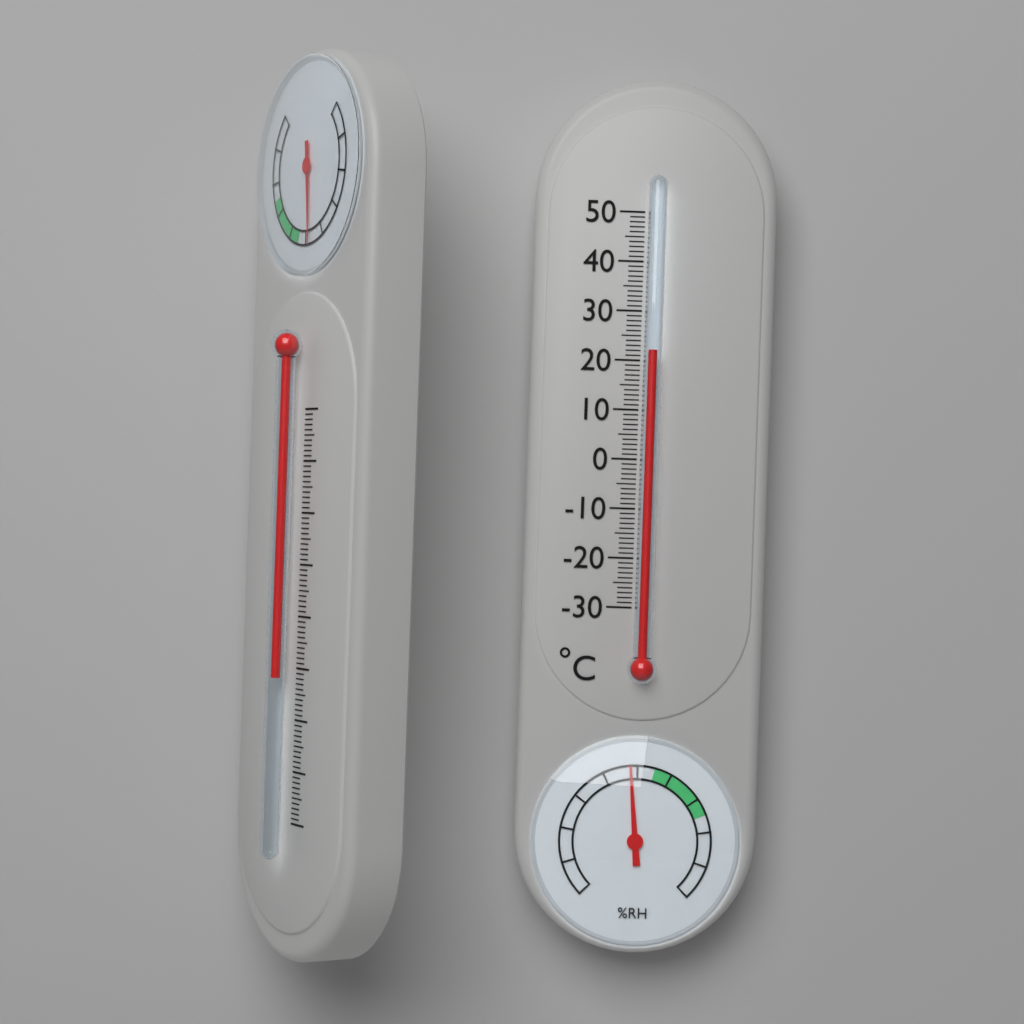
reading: 22 °C
